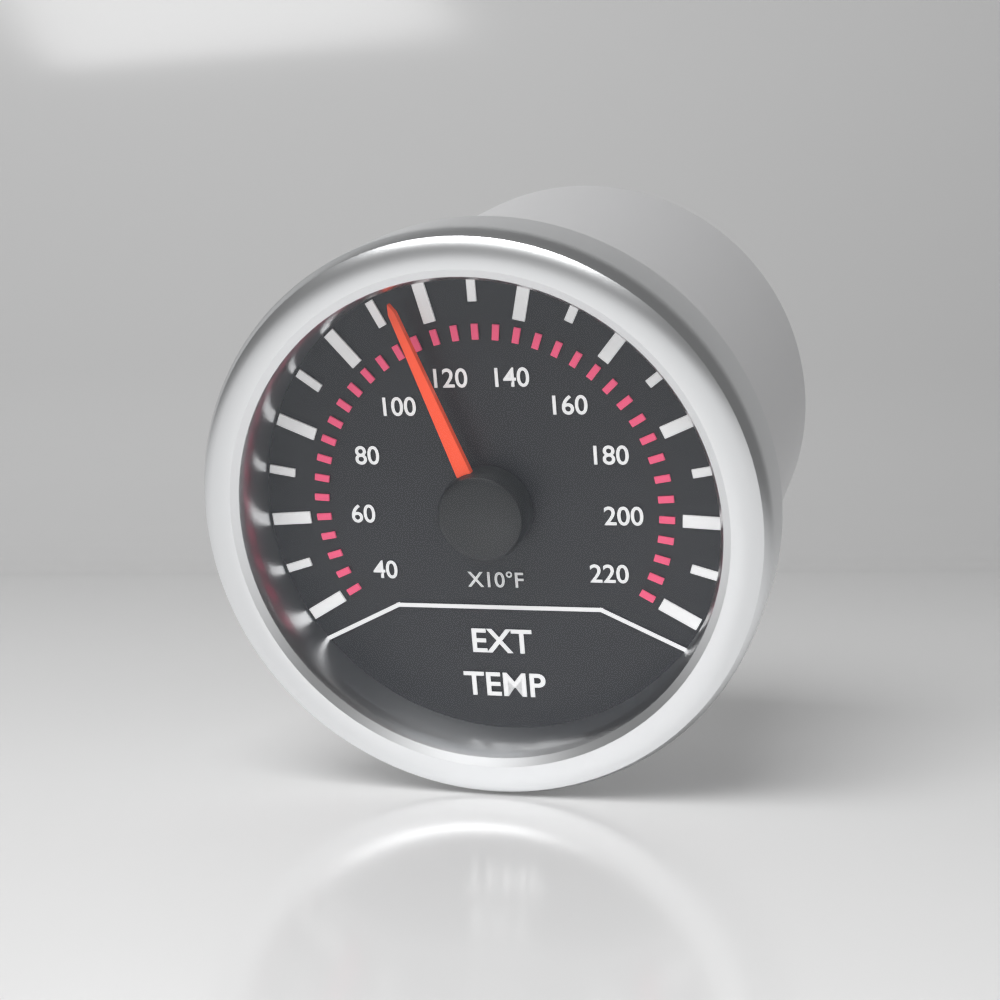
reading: 1150 °F
